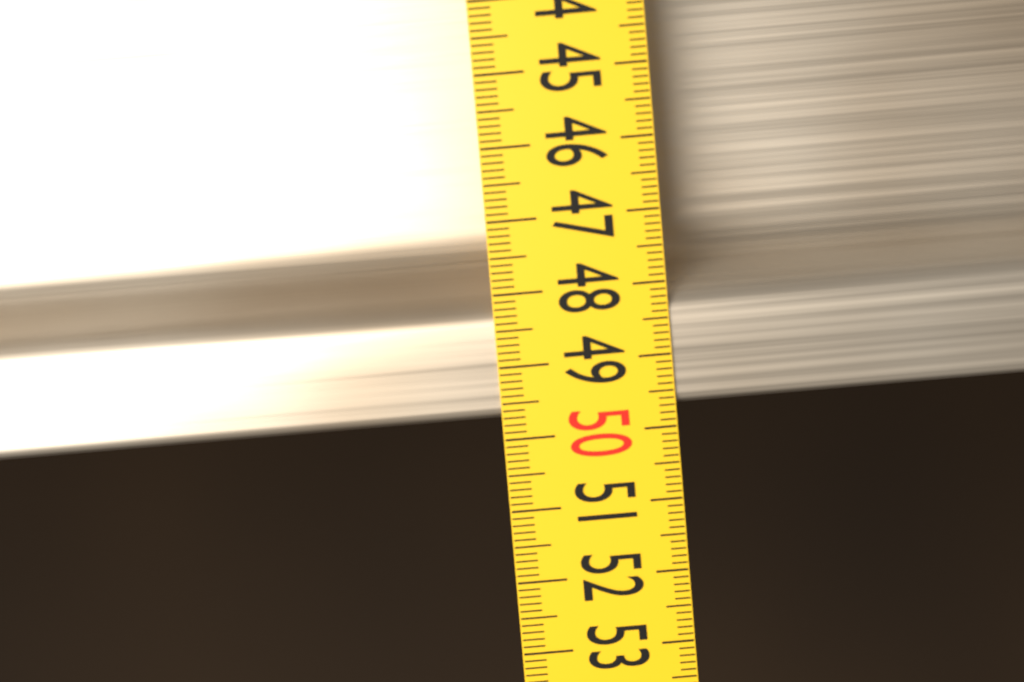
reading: 49.7 (no unit)
